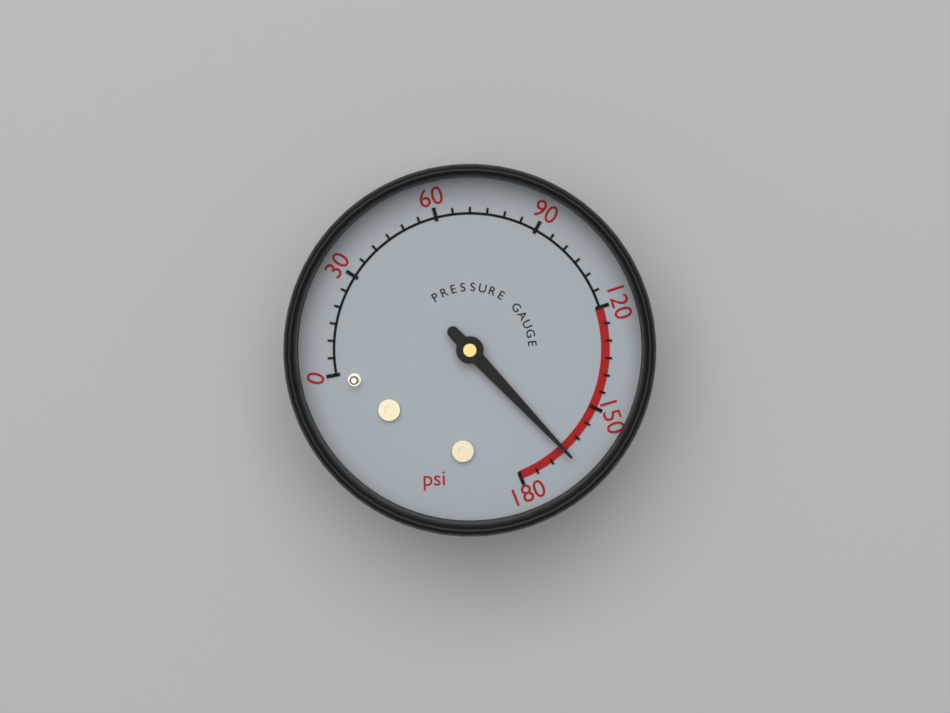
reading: 165 psi
